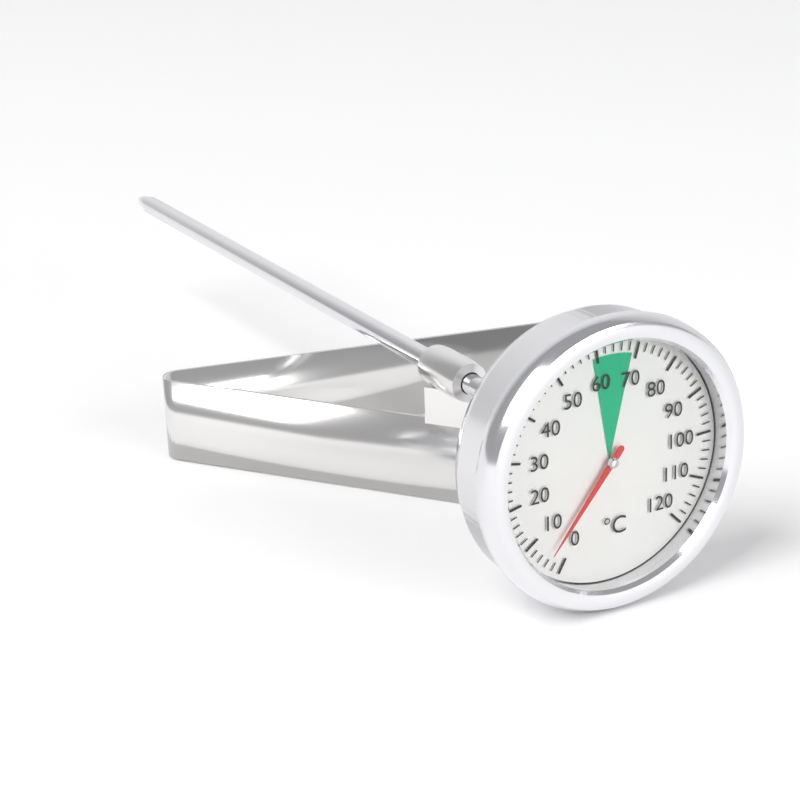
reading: 4 °C
